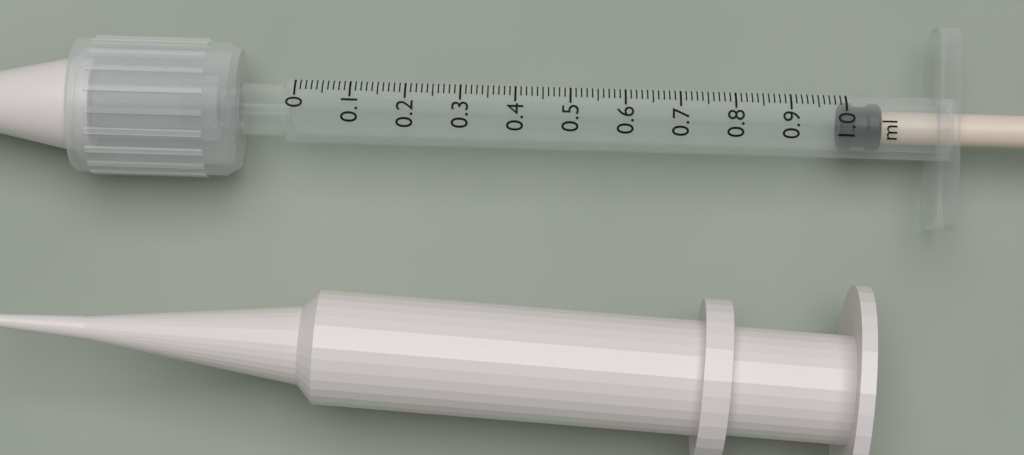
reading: 0.99 ml
